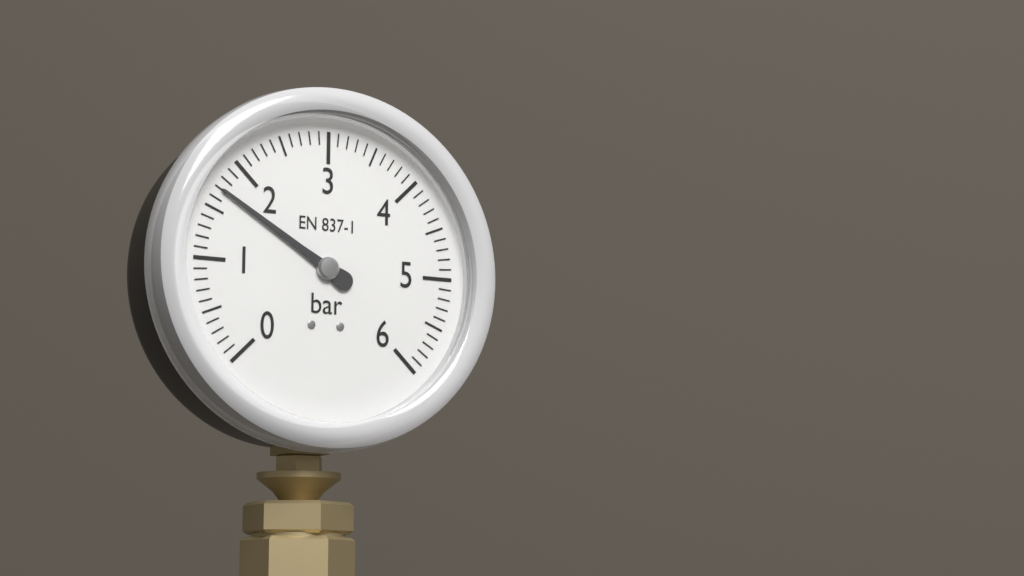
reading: 1.7 bar
